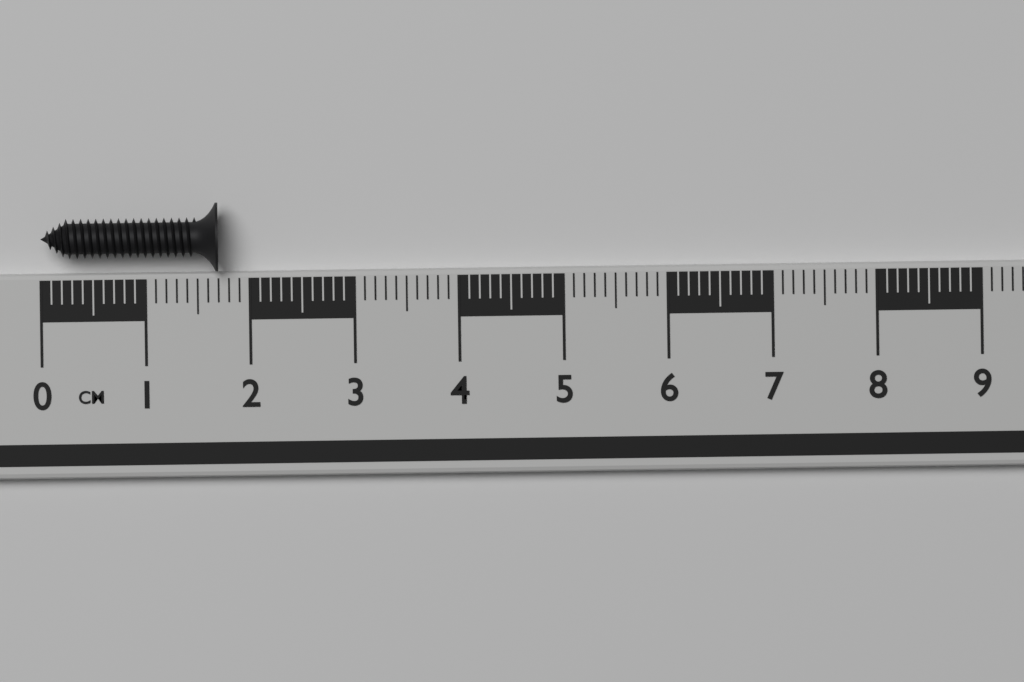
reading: 1.7 cm
